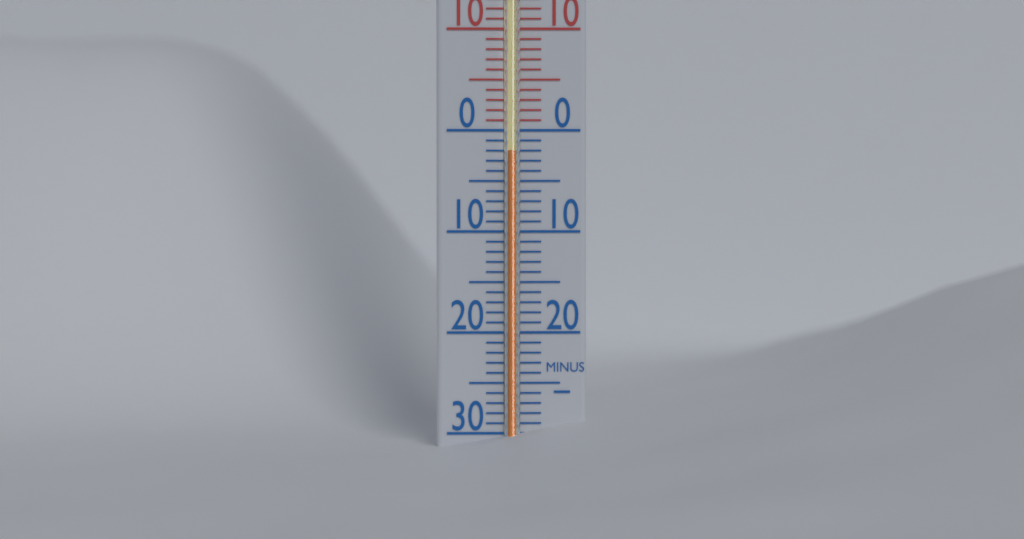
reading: -2 °C
